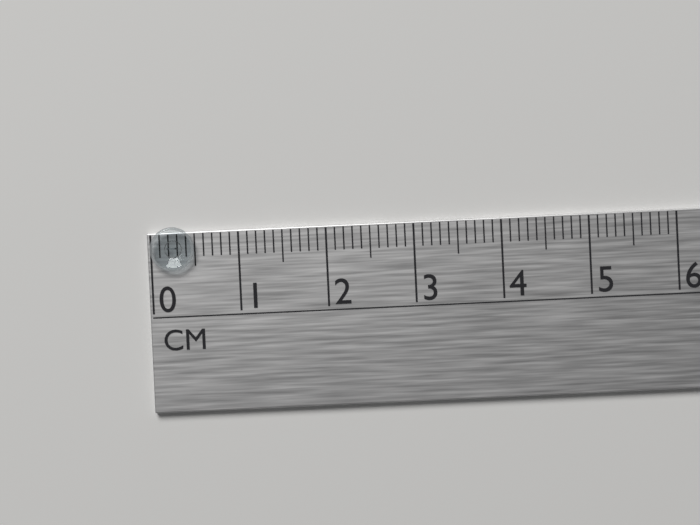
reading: 0.5 cm
